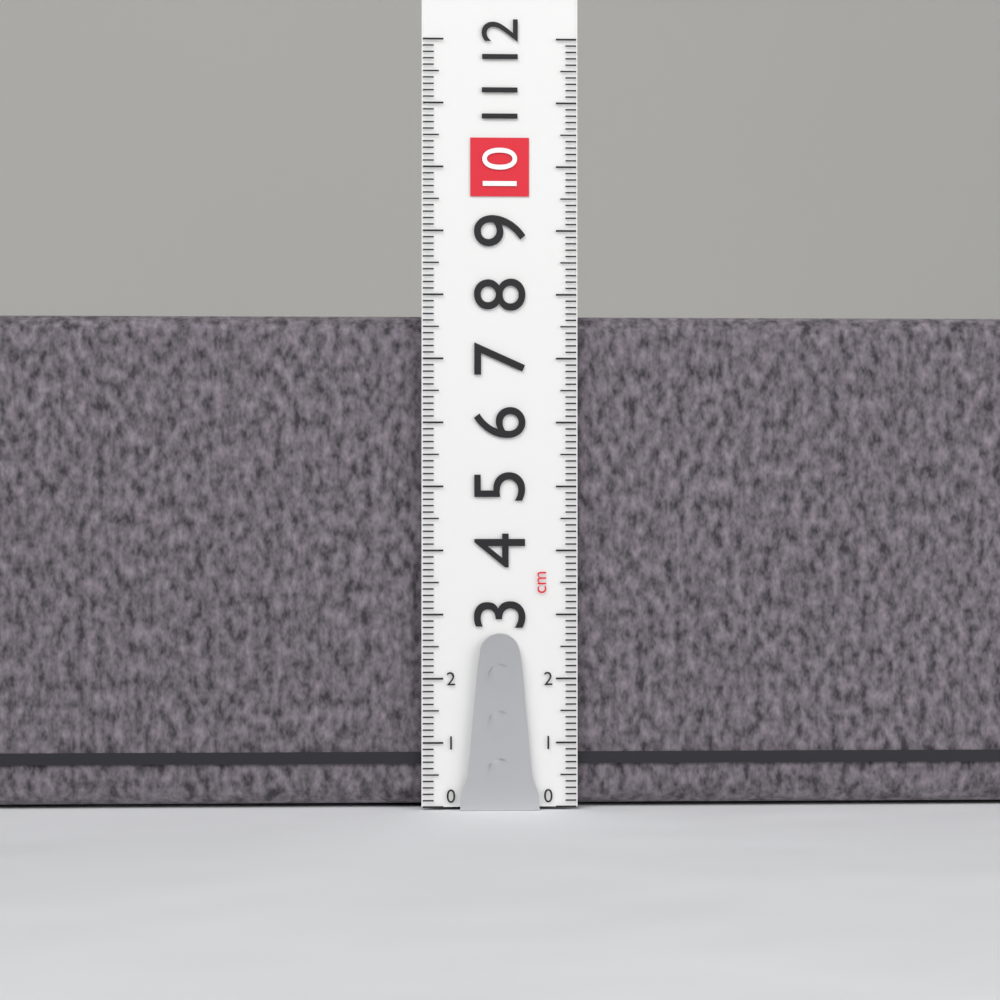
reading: 7.7 cm
